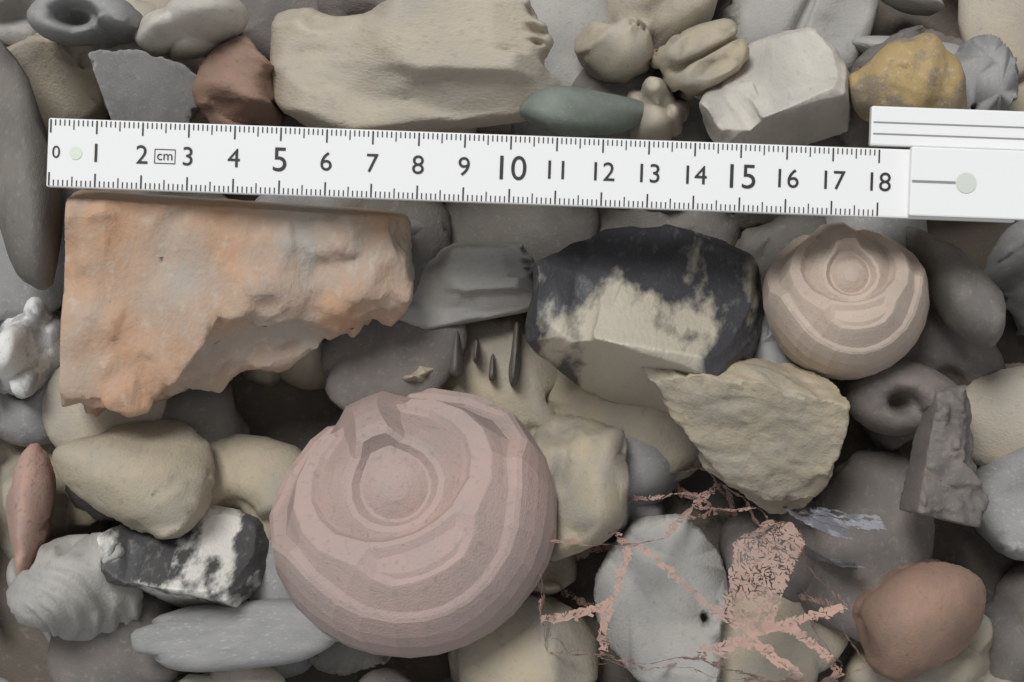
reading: 7.9 cm
